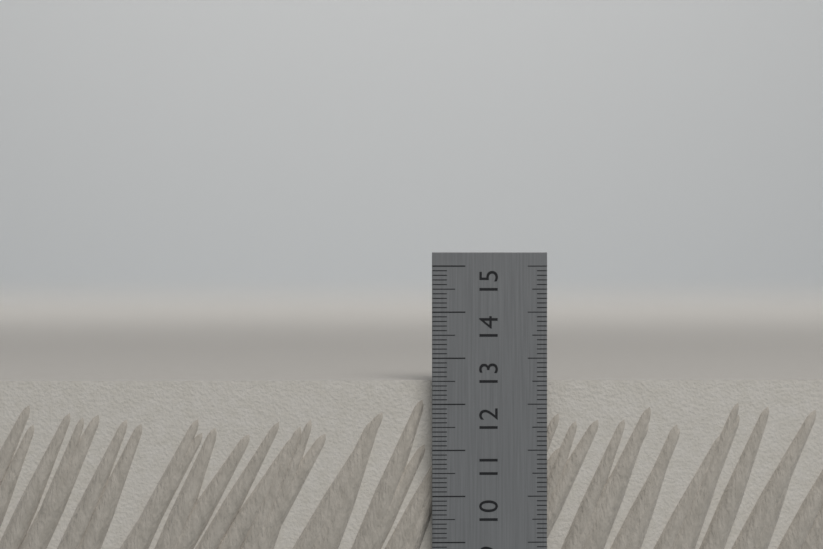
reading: 12.5 cm
